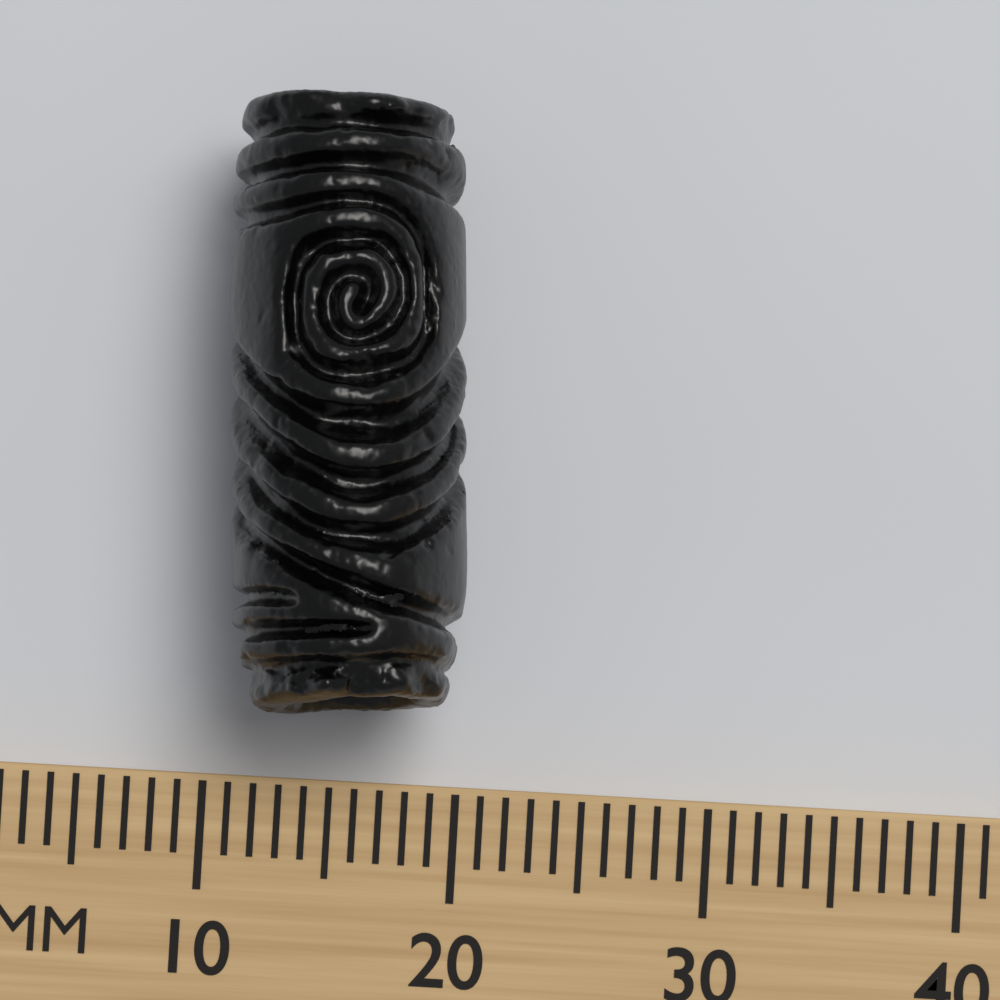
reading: 20 mm
